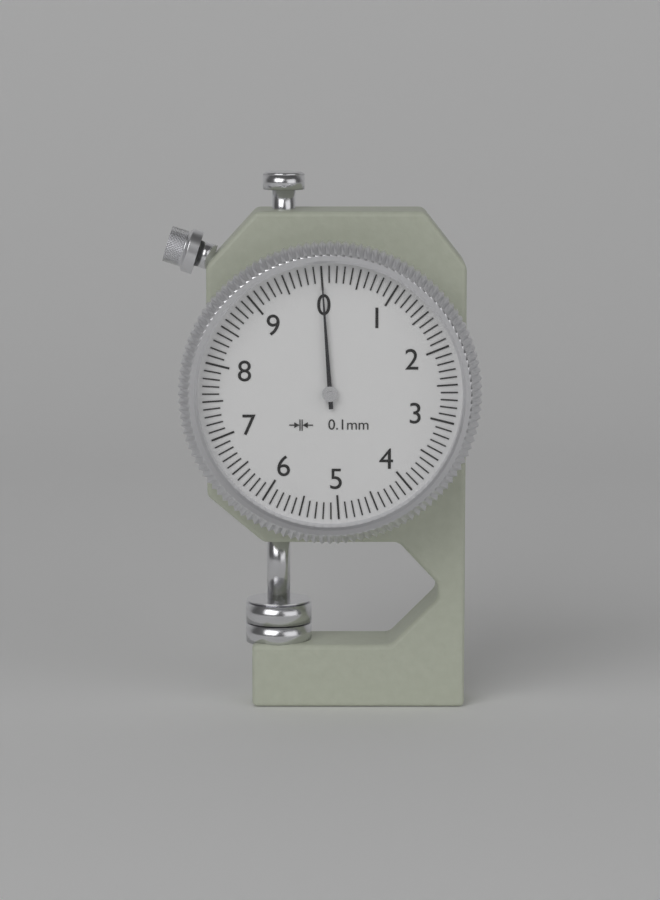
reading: 0.0 mm
